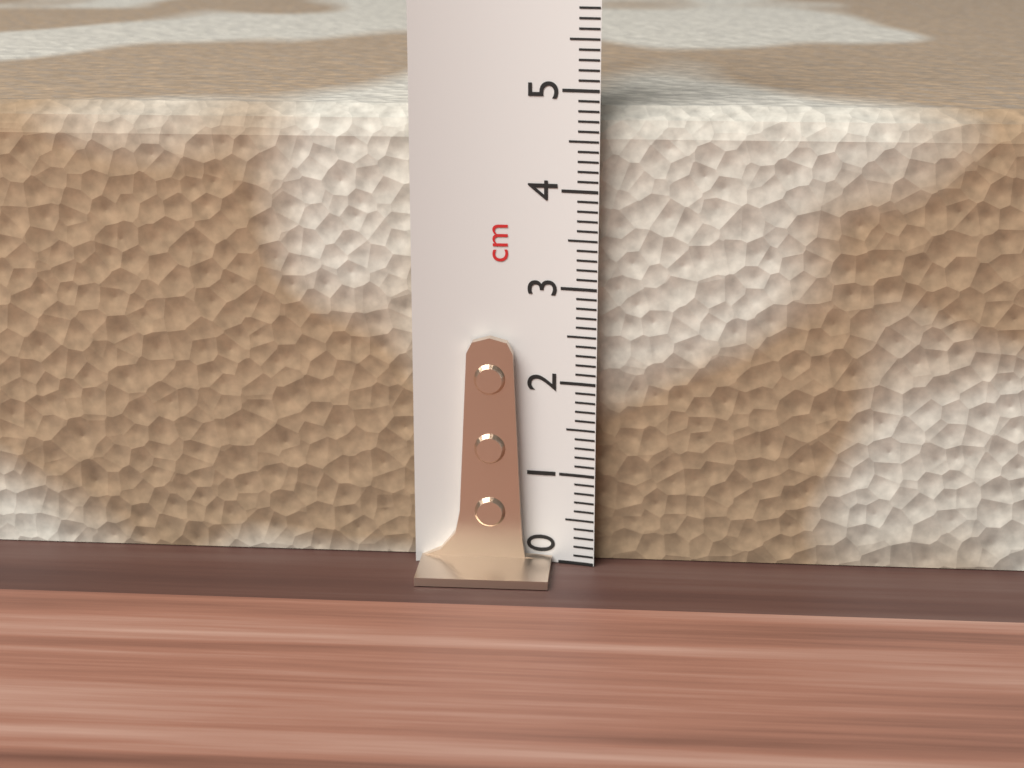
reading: 4.8 cm
